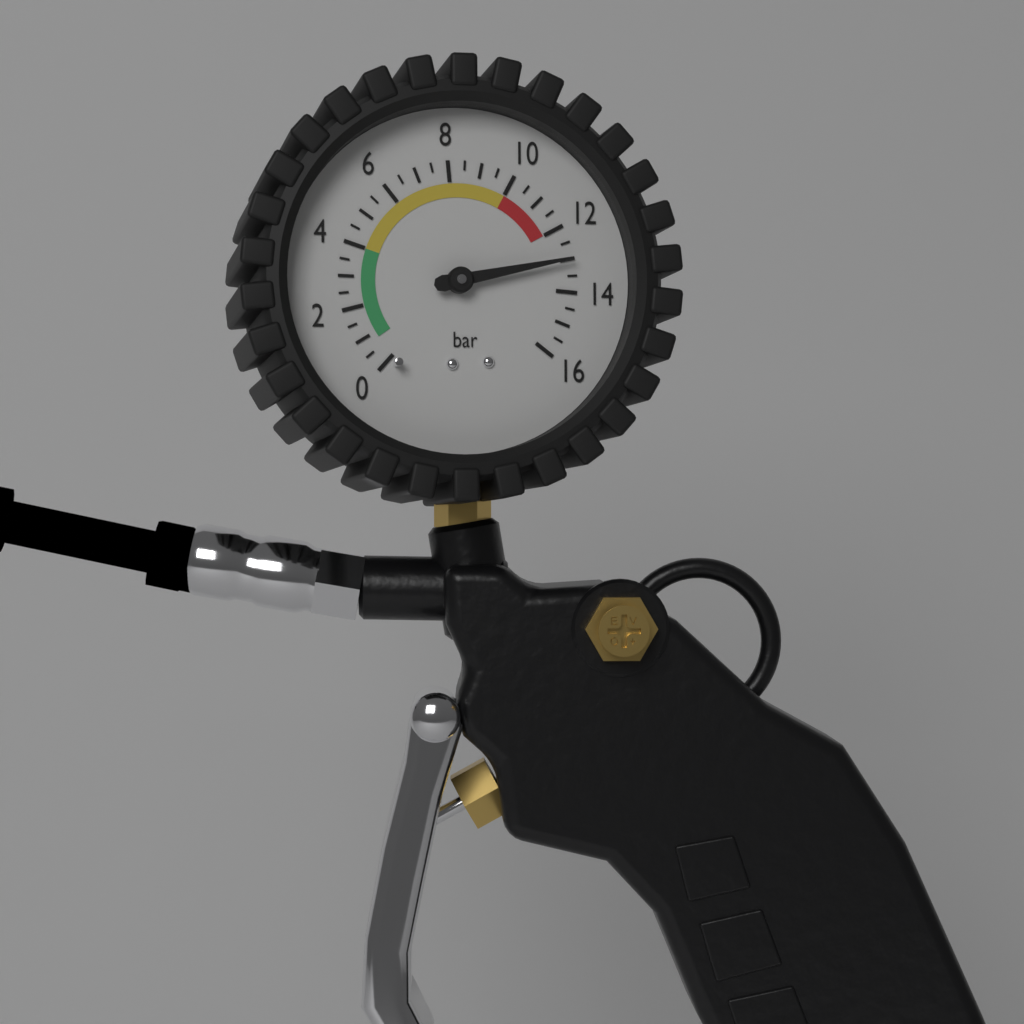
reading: 13.0 bar
